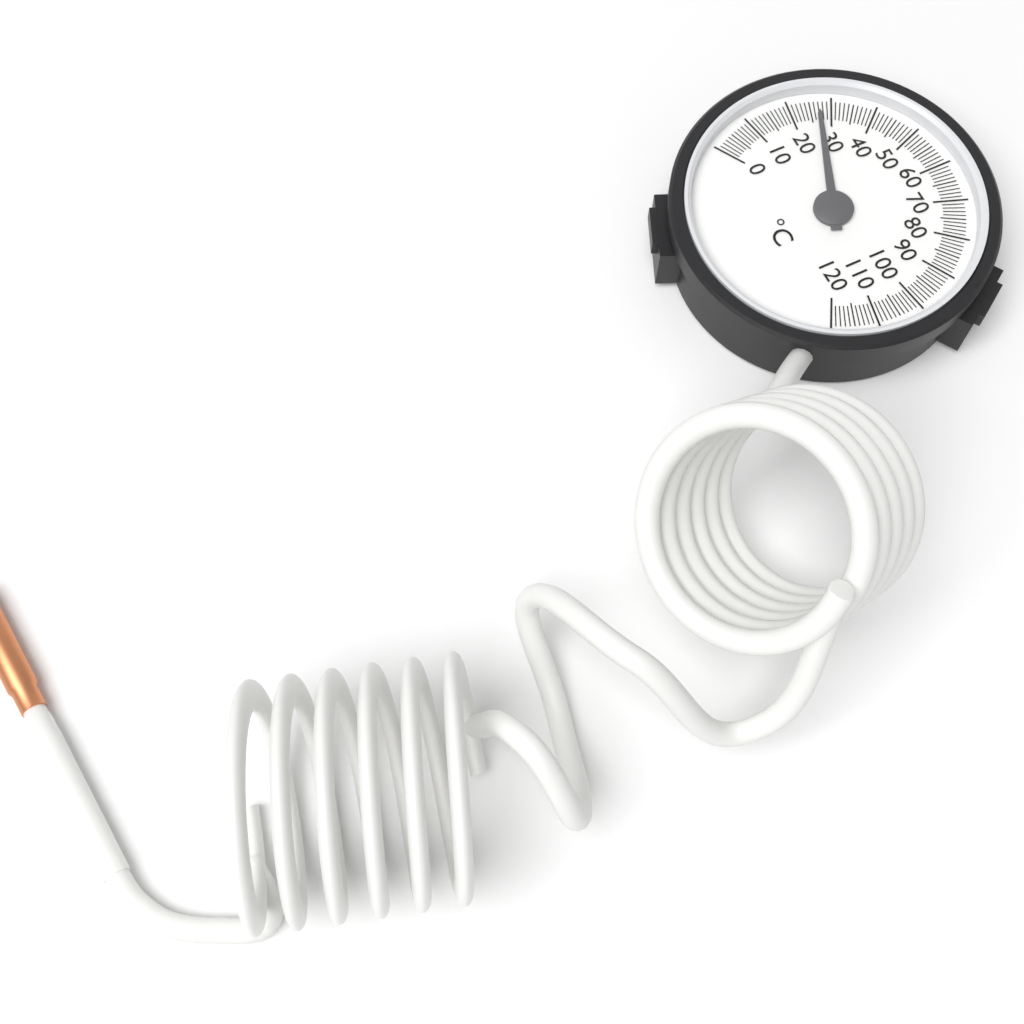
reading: 27 °C
